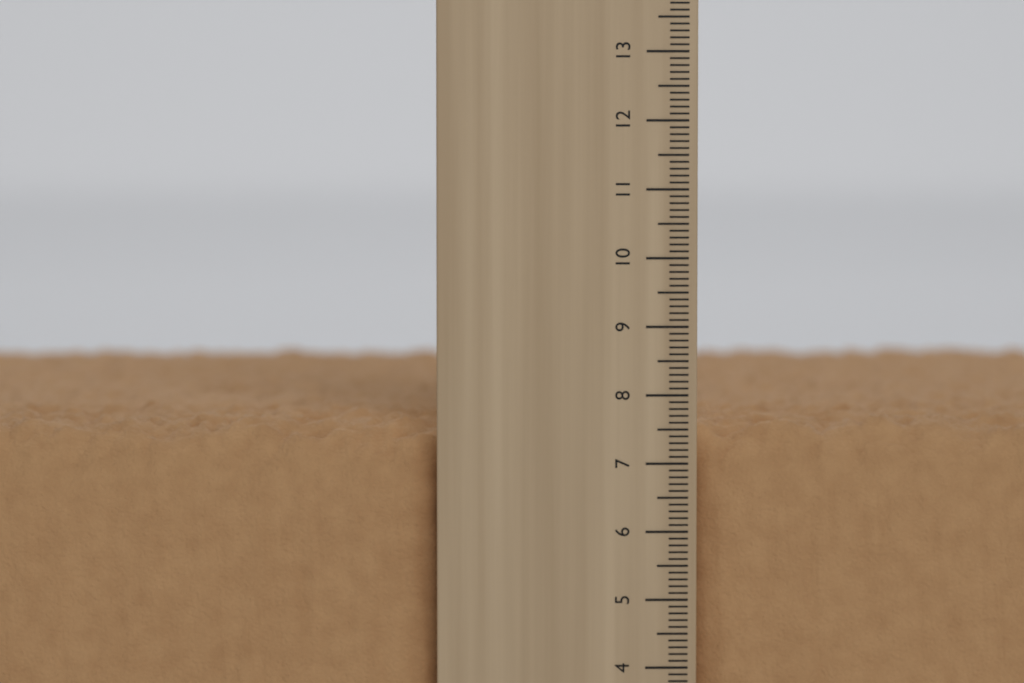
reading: 7.7 cm
